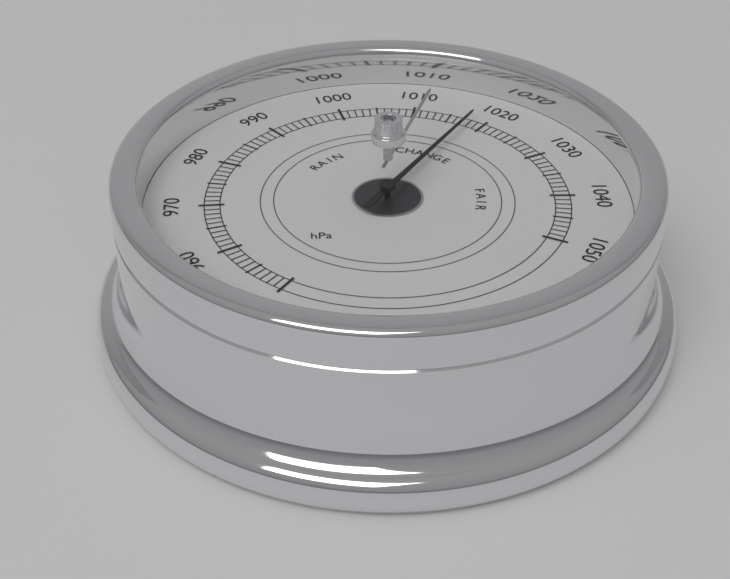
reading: 1018 hPa
